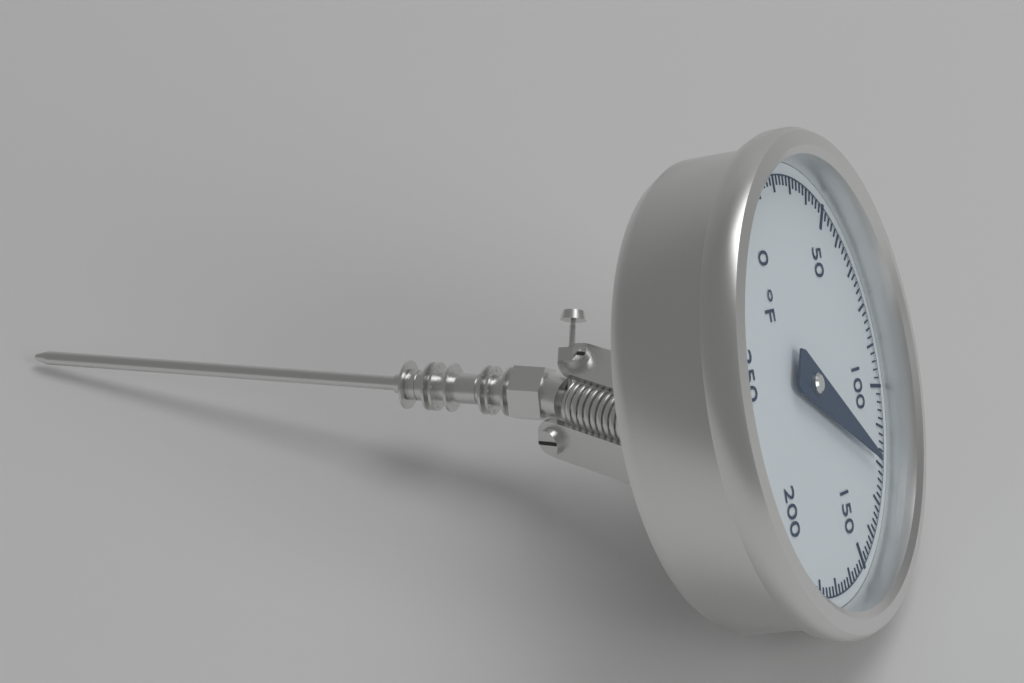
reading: 120 °F
